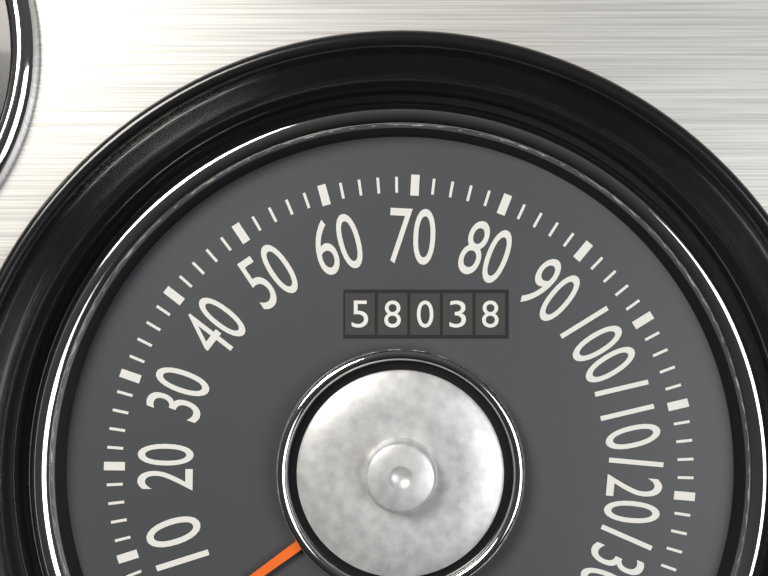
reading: 0 mph
